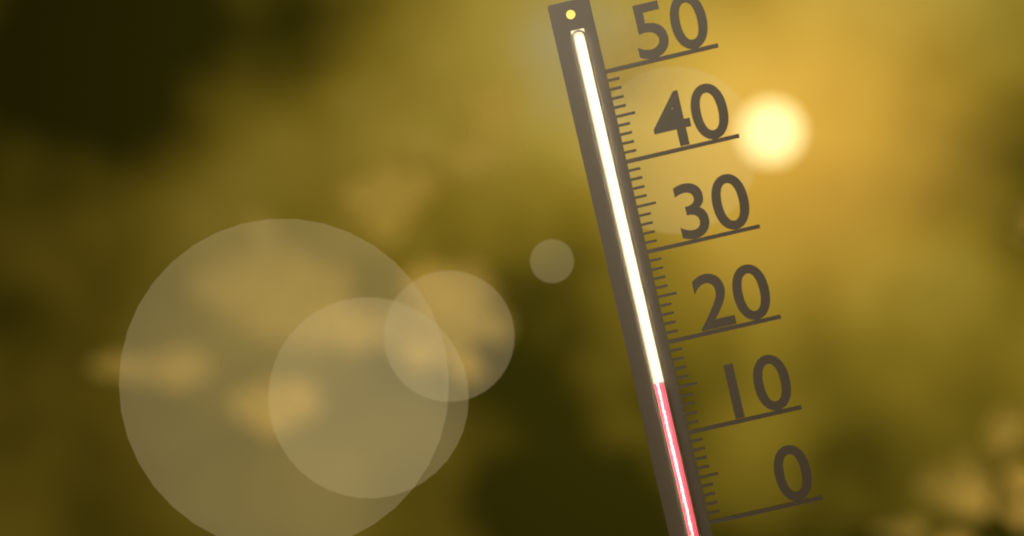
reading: 16 (no unit)
